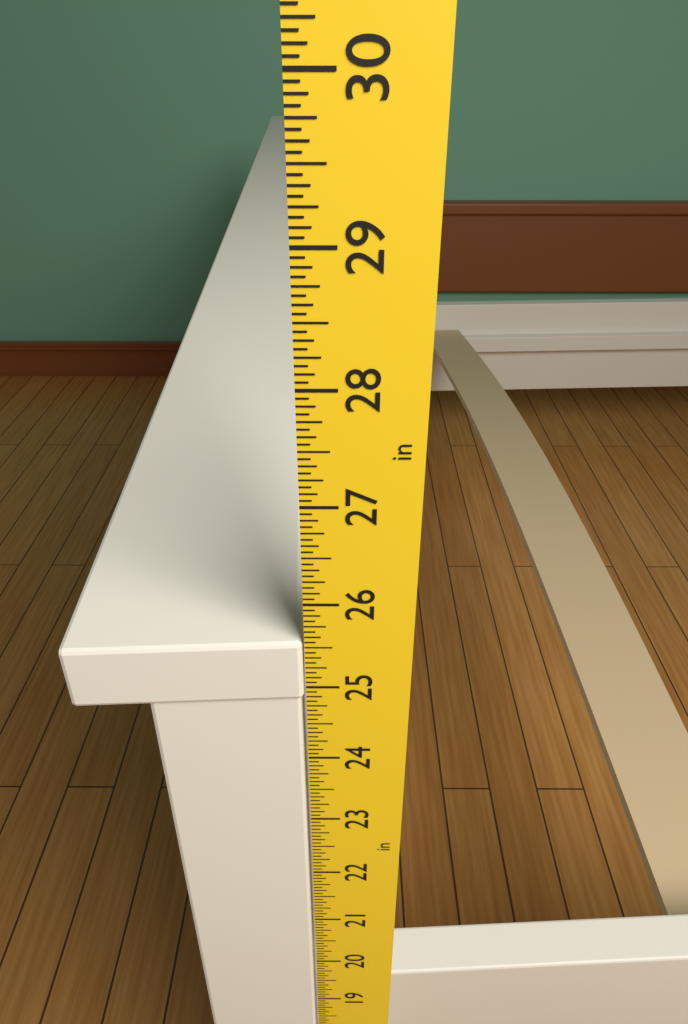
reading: 25.5625 in
